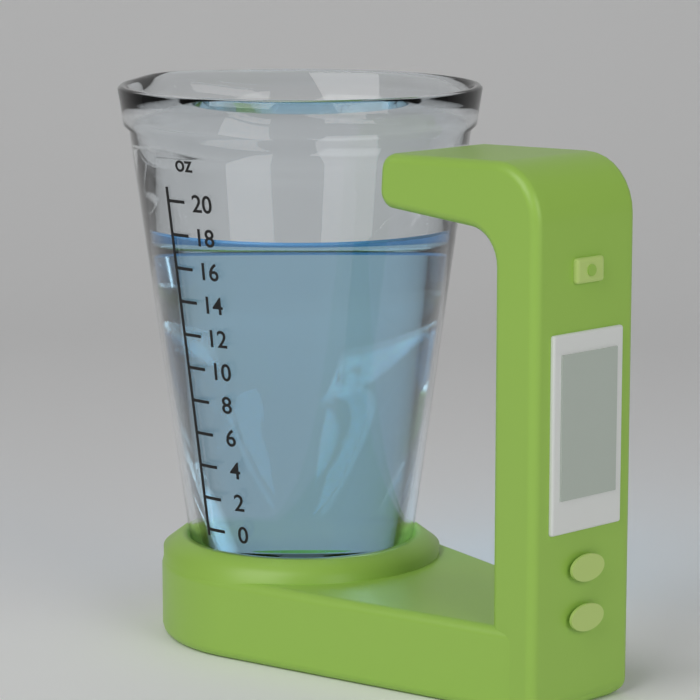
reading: 18 oz
